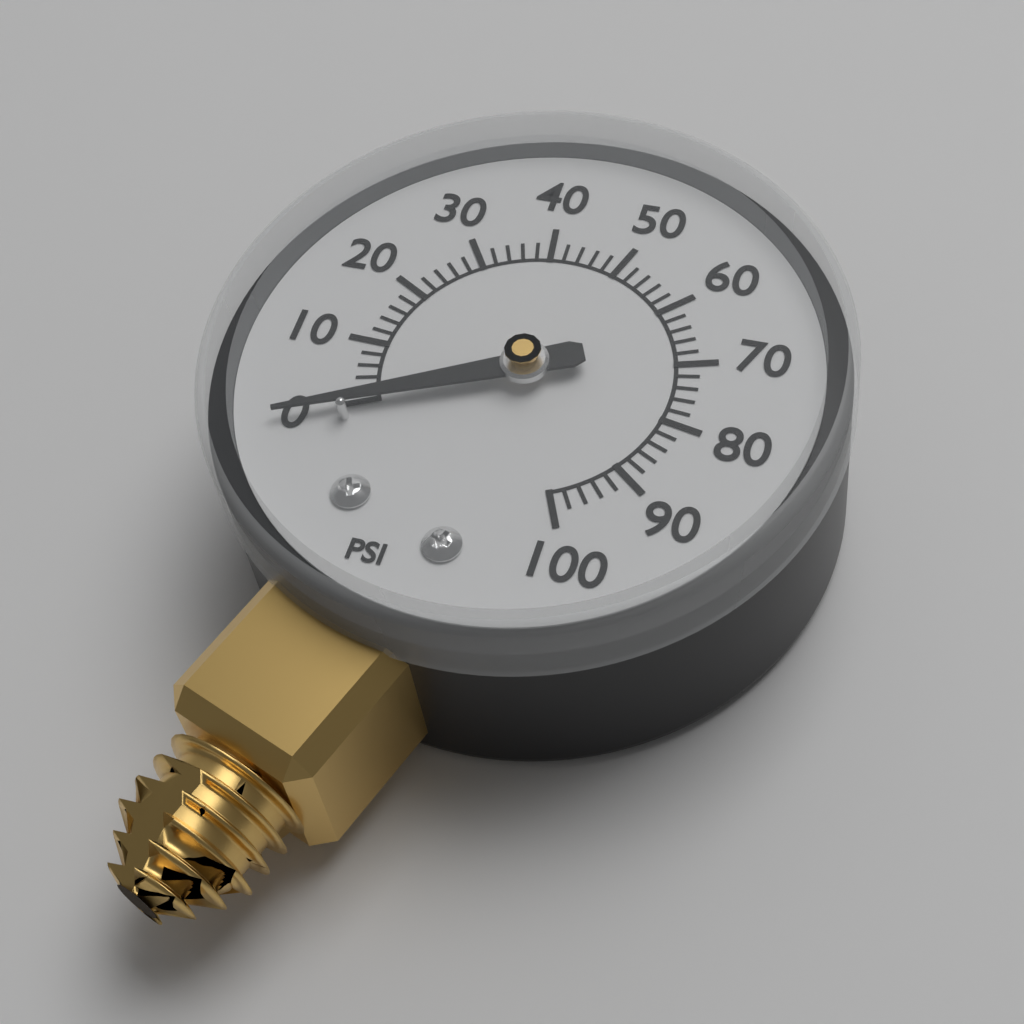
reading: 0 psi
